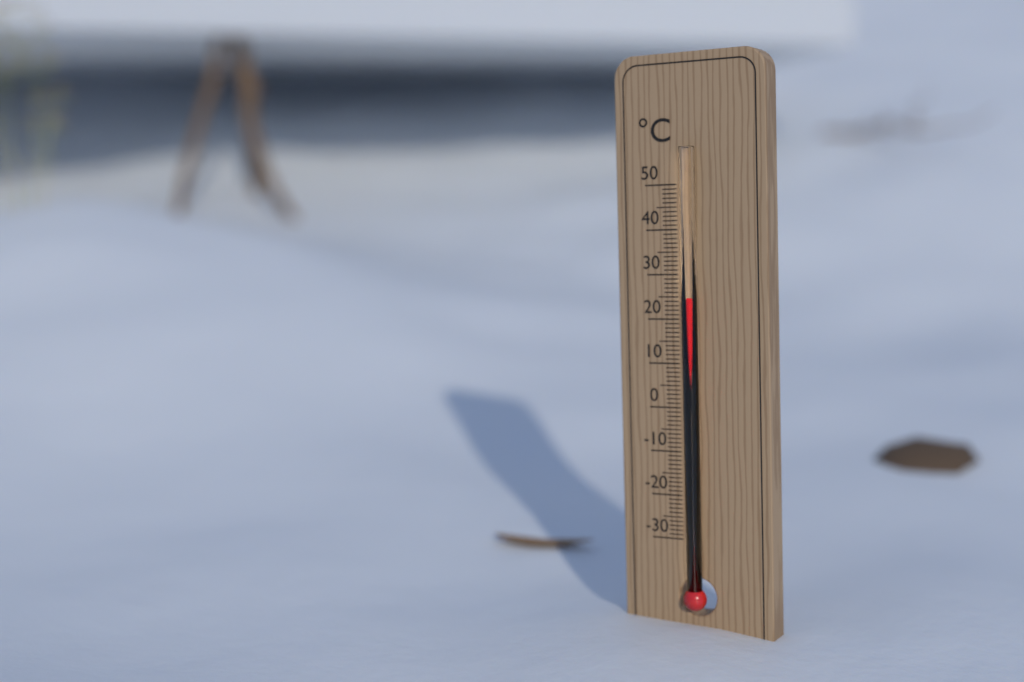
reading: 25 °C
